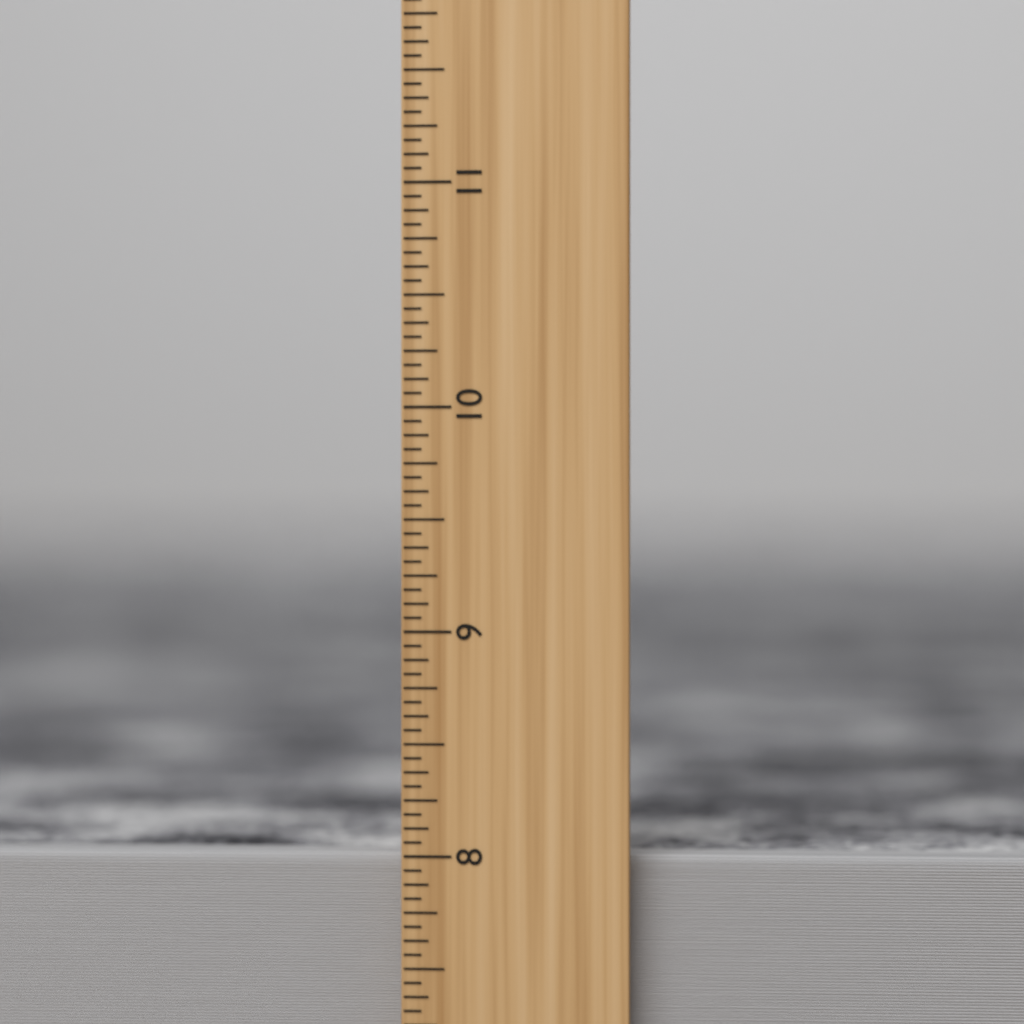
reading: 8.0000 inch
